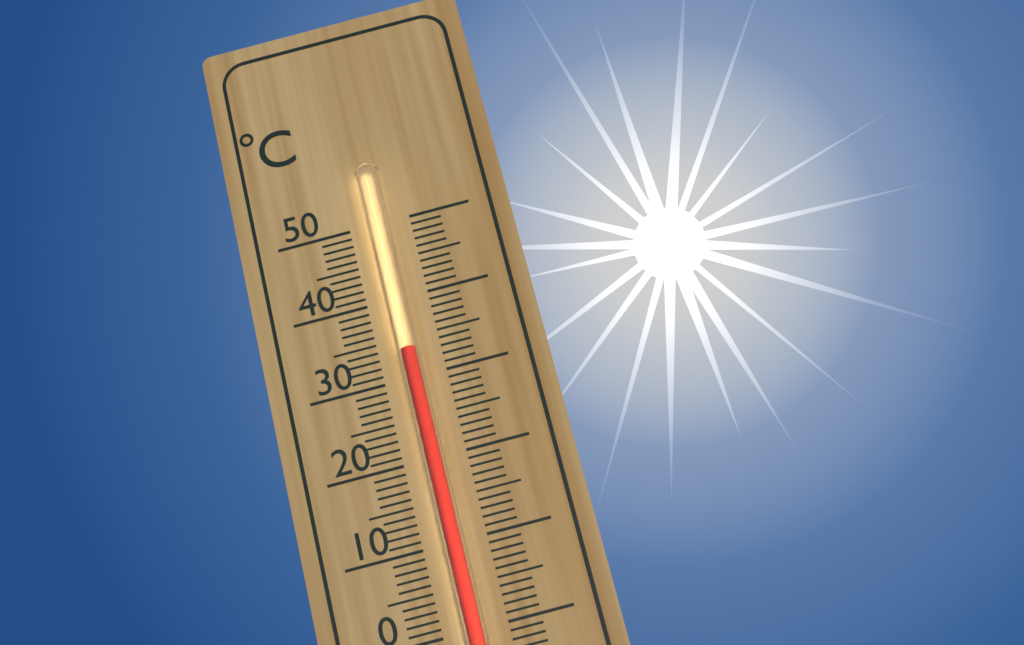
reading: 33 °C
